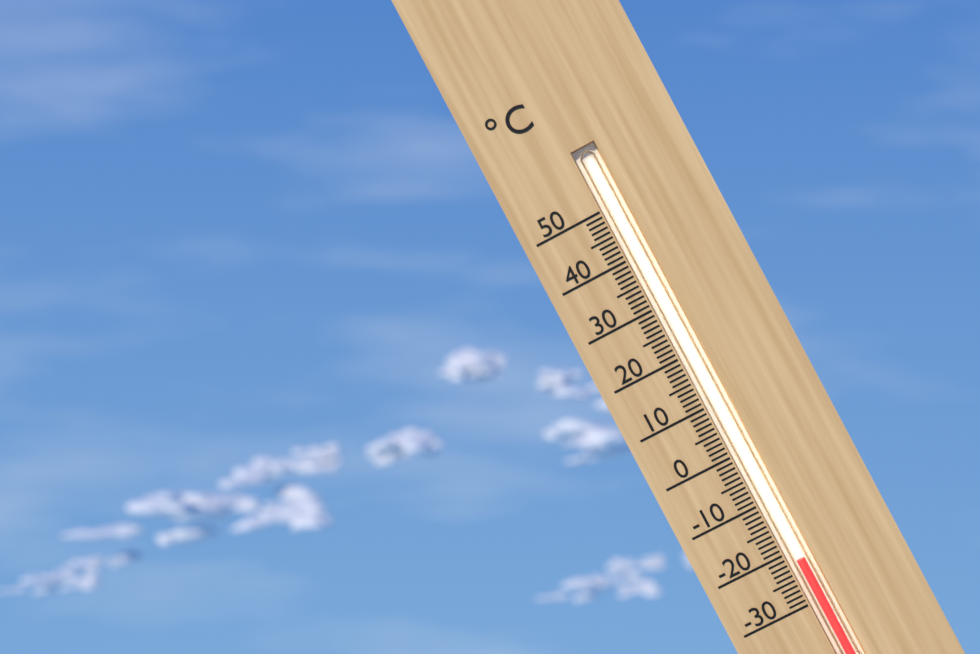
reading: -22 °C
